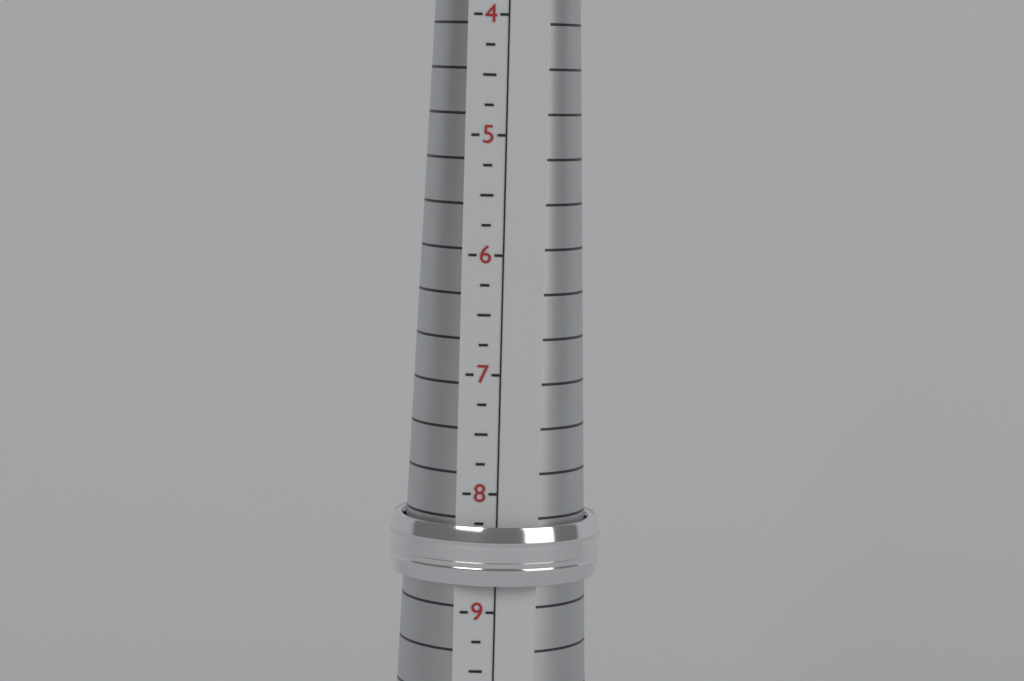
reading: 8.75 (no unit)
